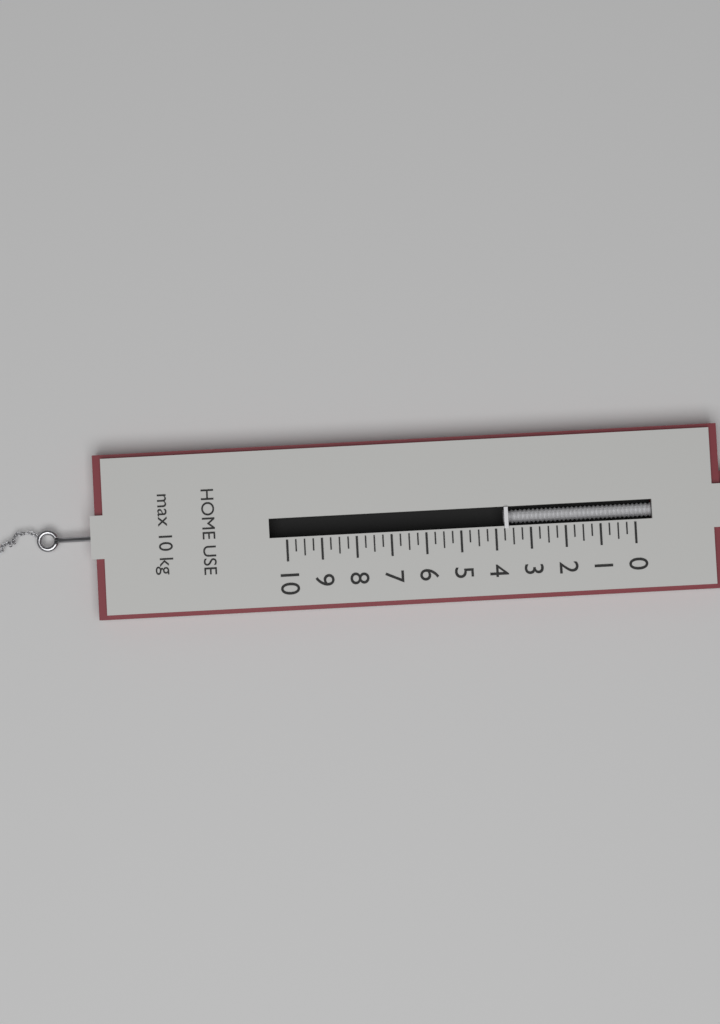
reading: 3.75 kg
